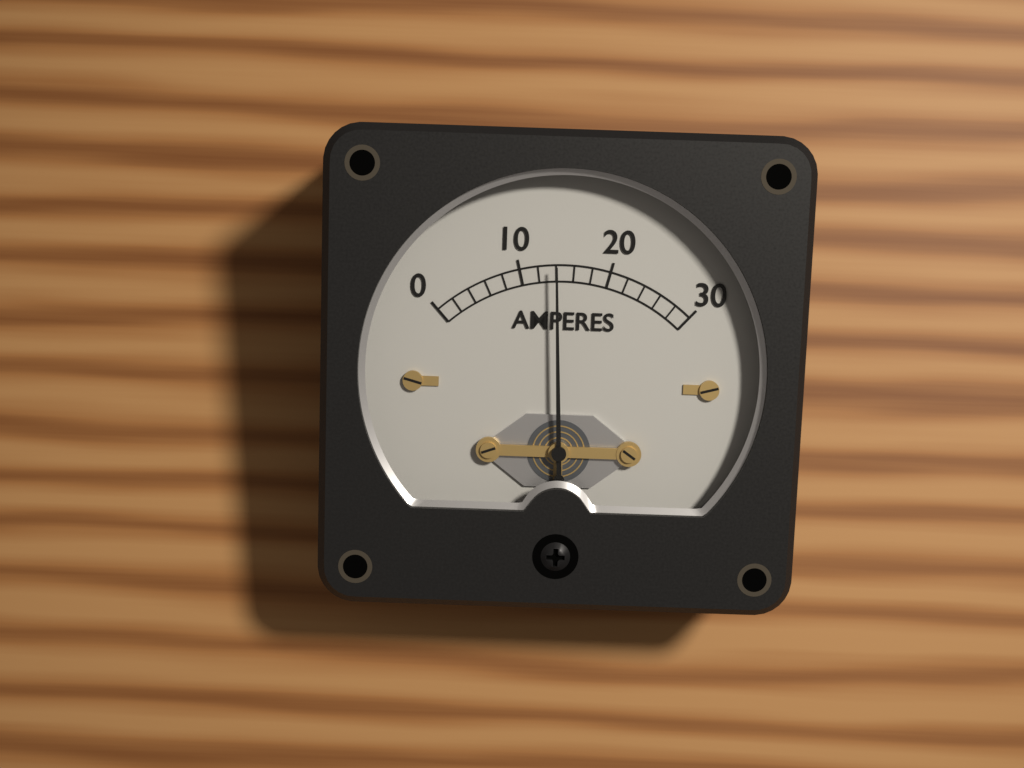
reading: 14 A
